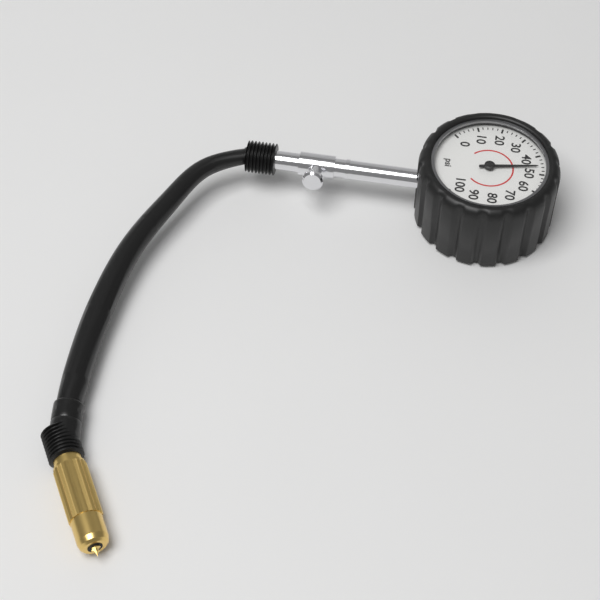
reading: 46 psi
